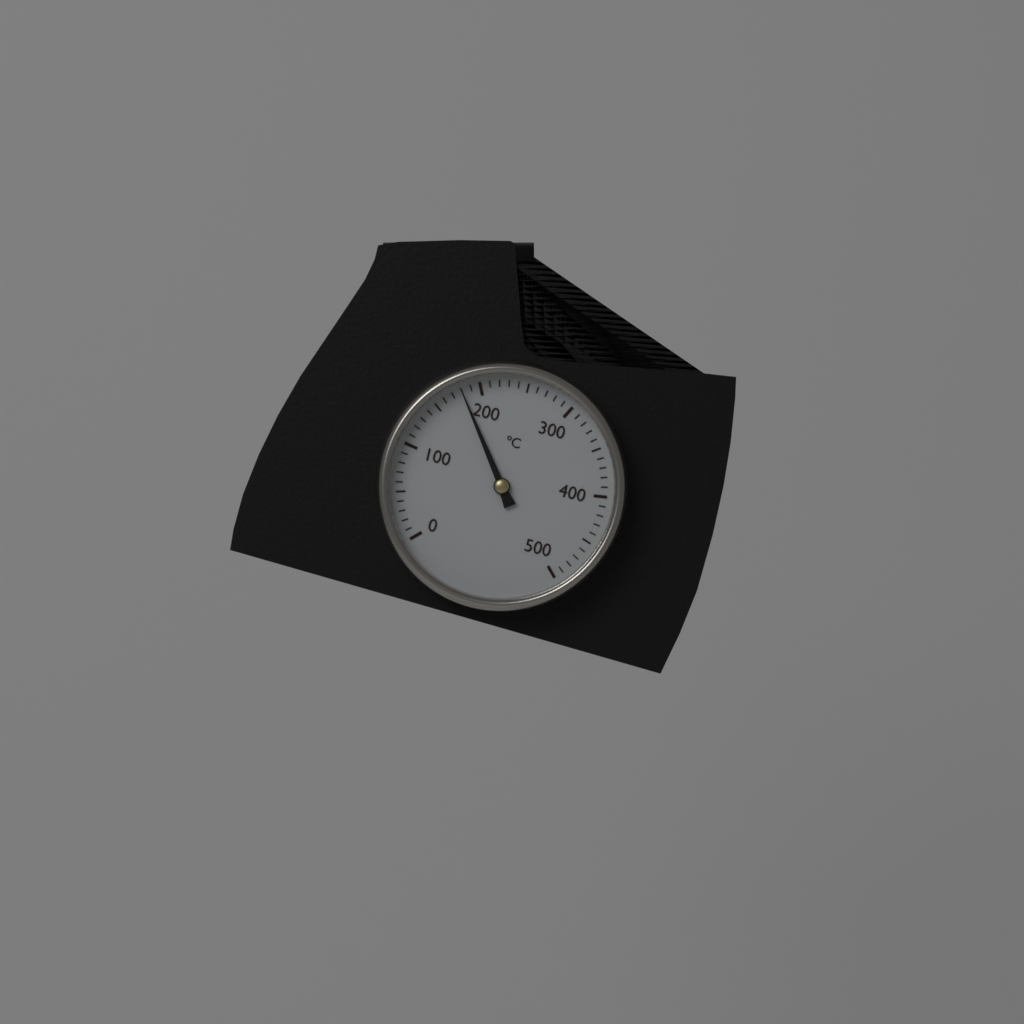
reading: 180 °C
